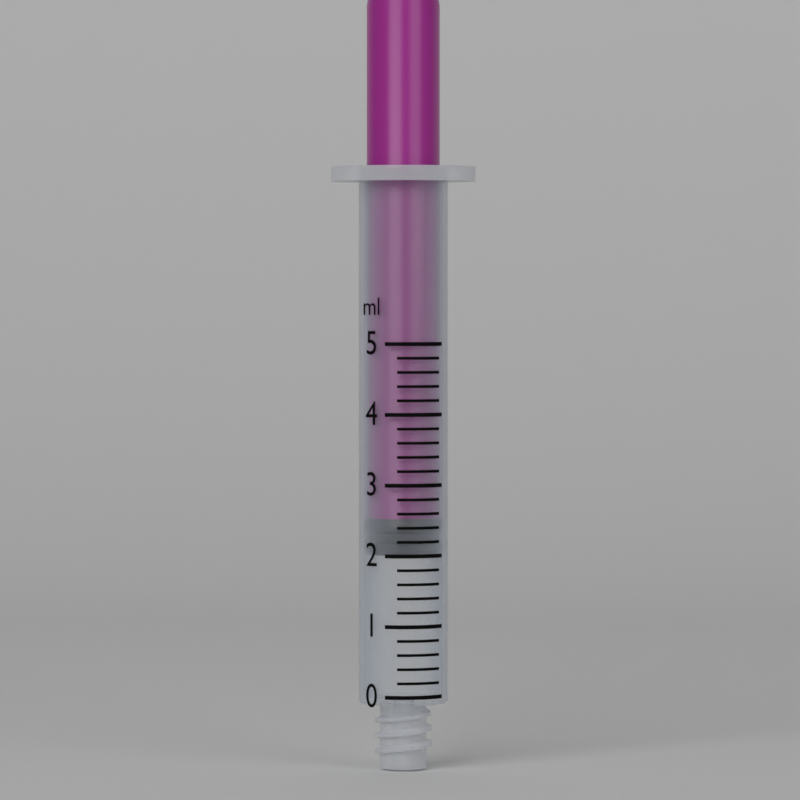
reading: 2.0 ml
